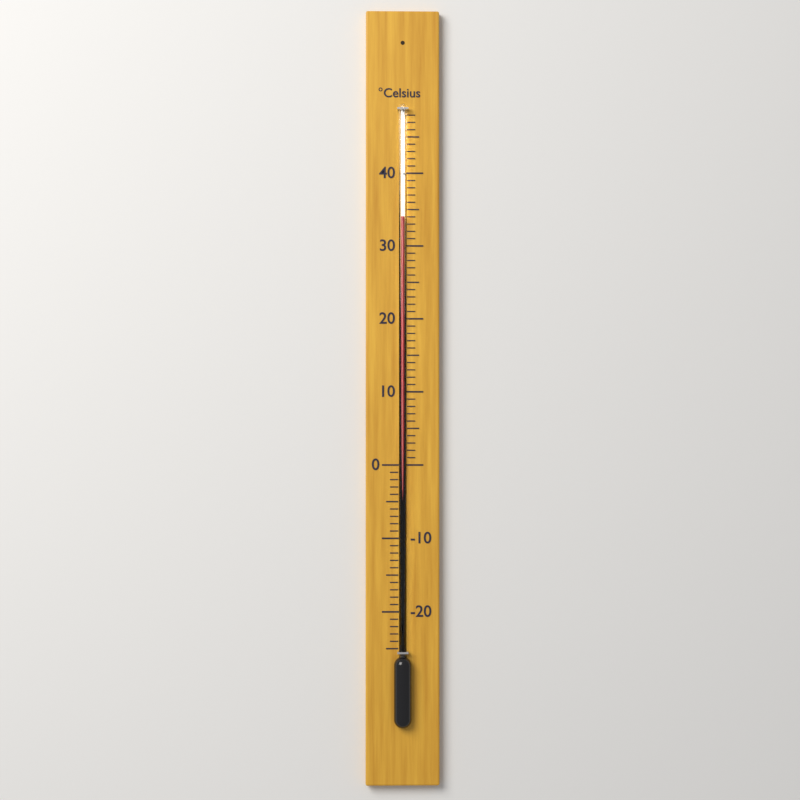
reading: 34 °C
